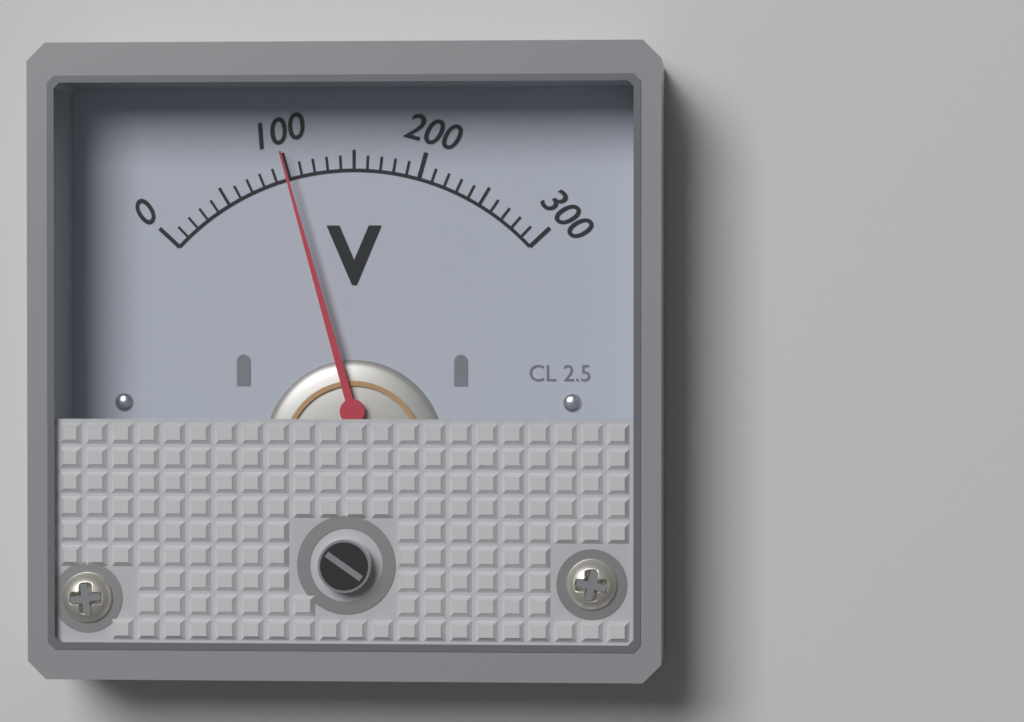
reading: 100 V
